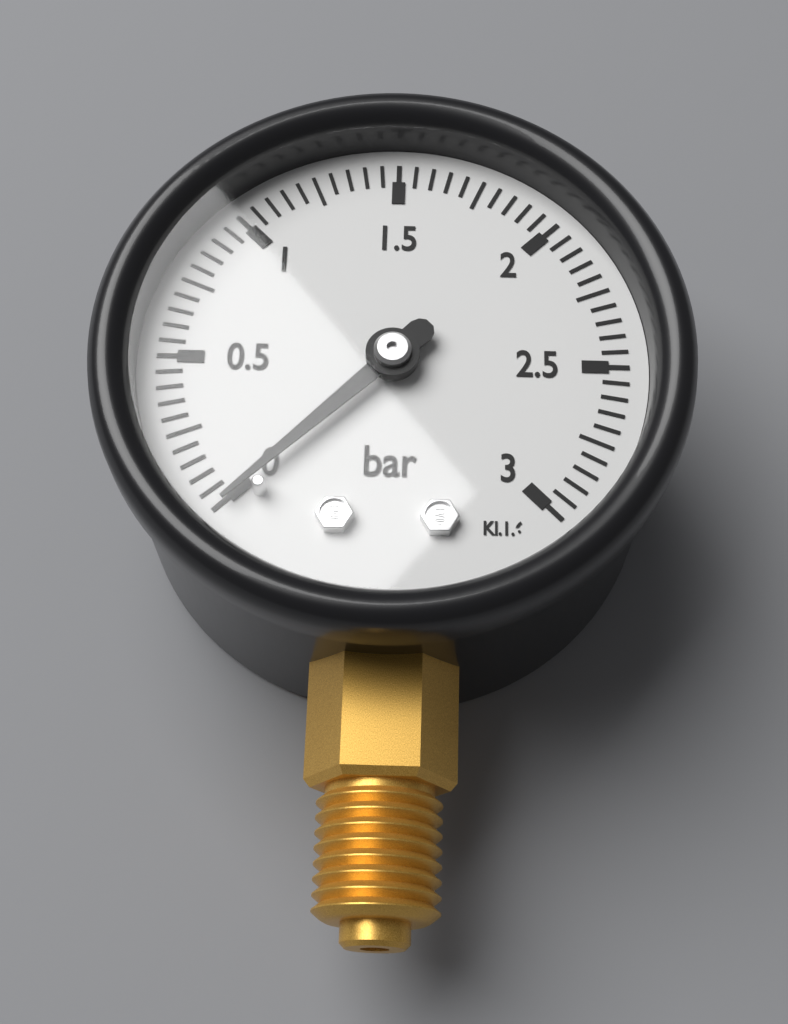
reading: 0.00 bar
